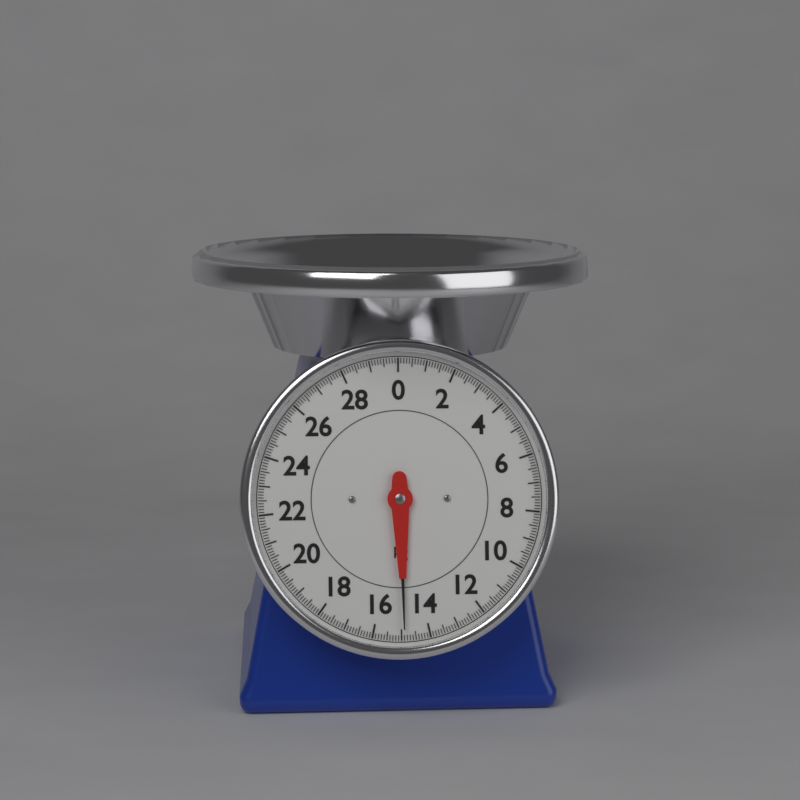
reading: 14.9 kg
